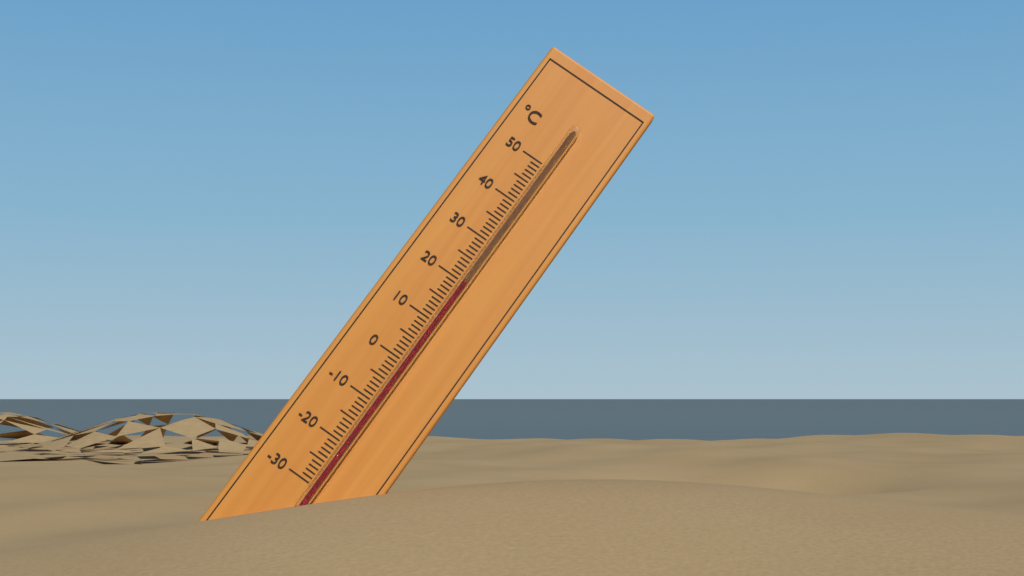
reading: 20 °C
